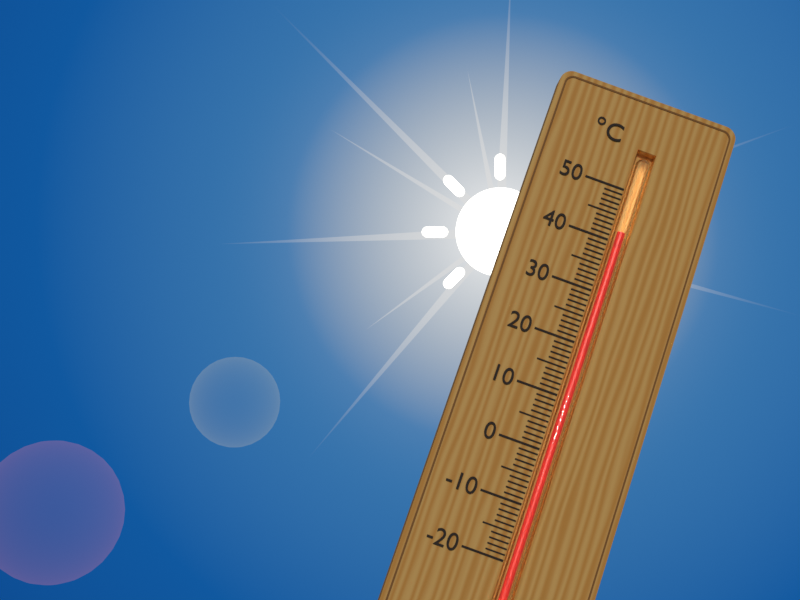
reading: 42 °C
